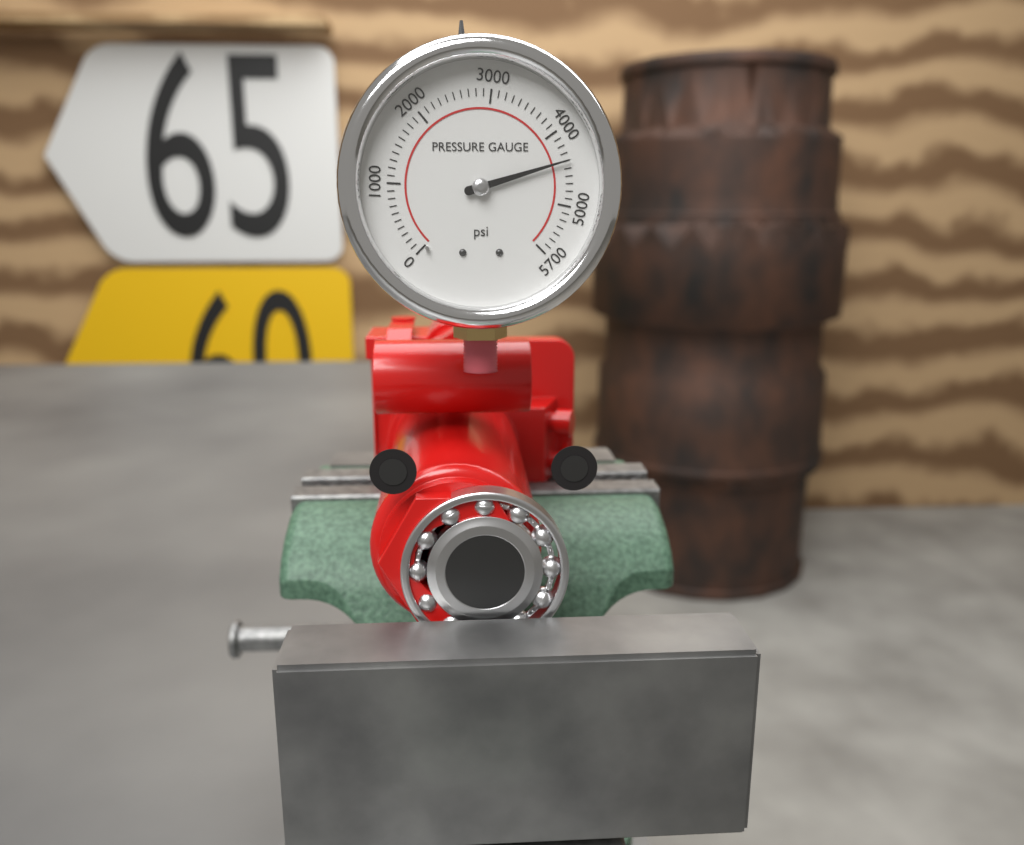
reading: 4400 psi
